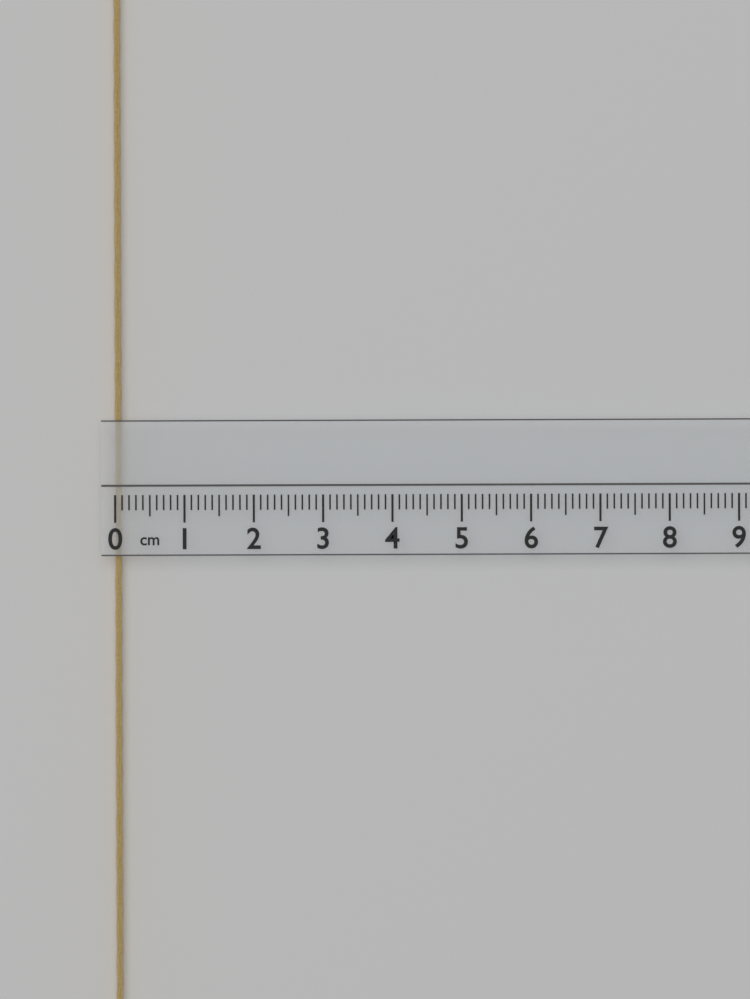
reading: 0.1 cm
